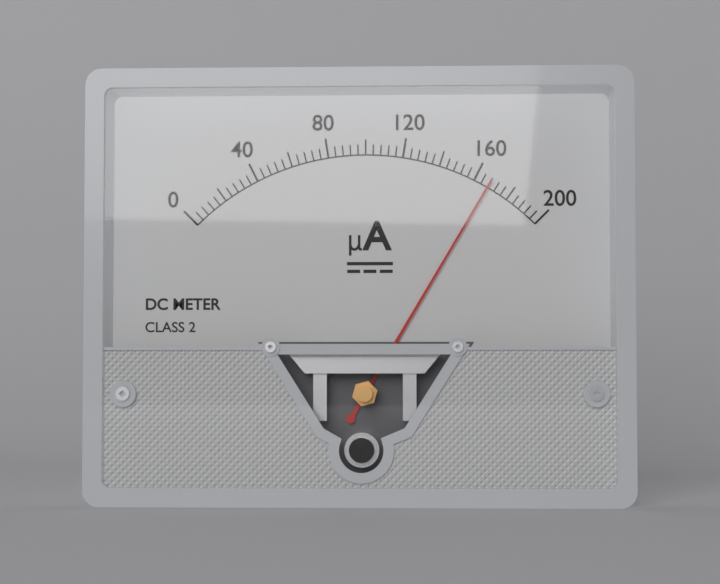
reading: 168 µA
